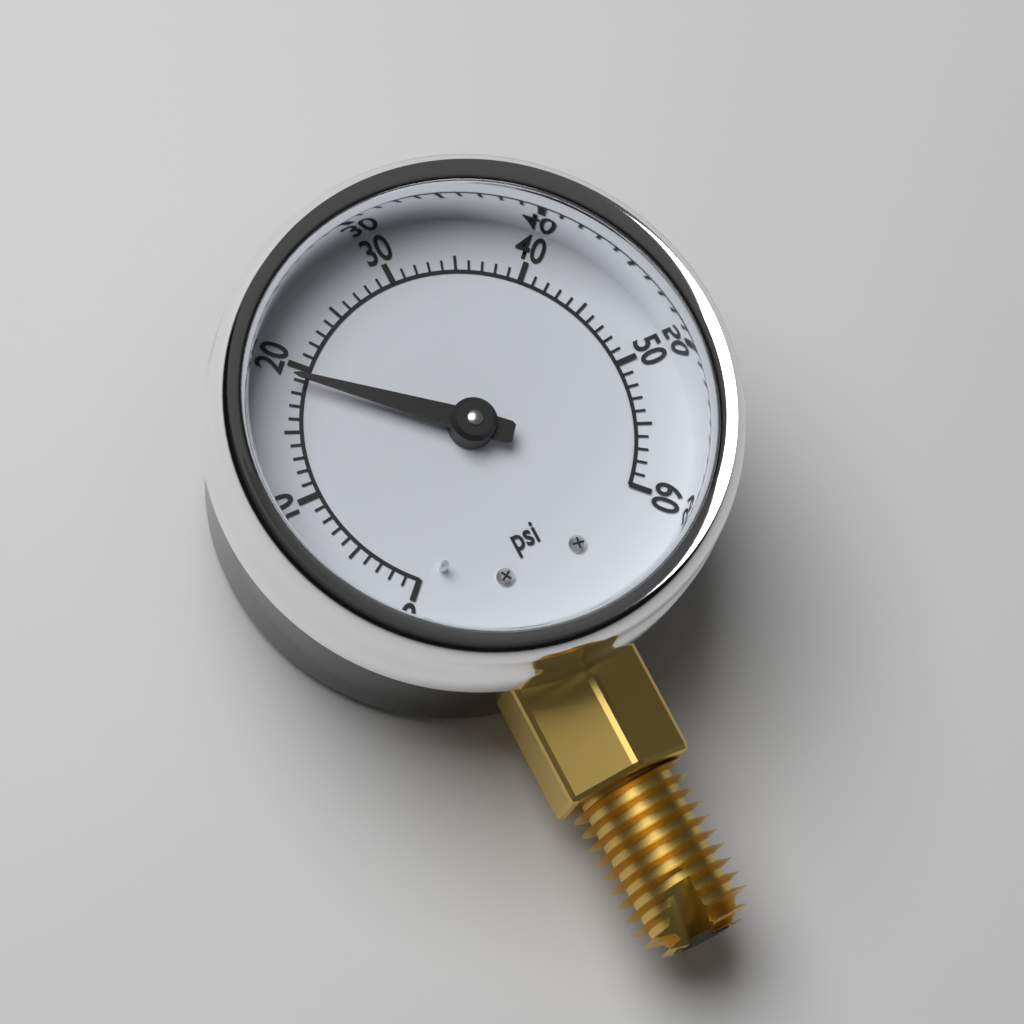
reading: 19 psi
